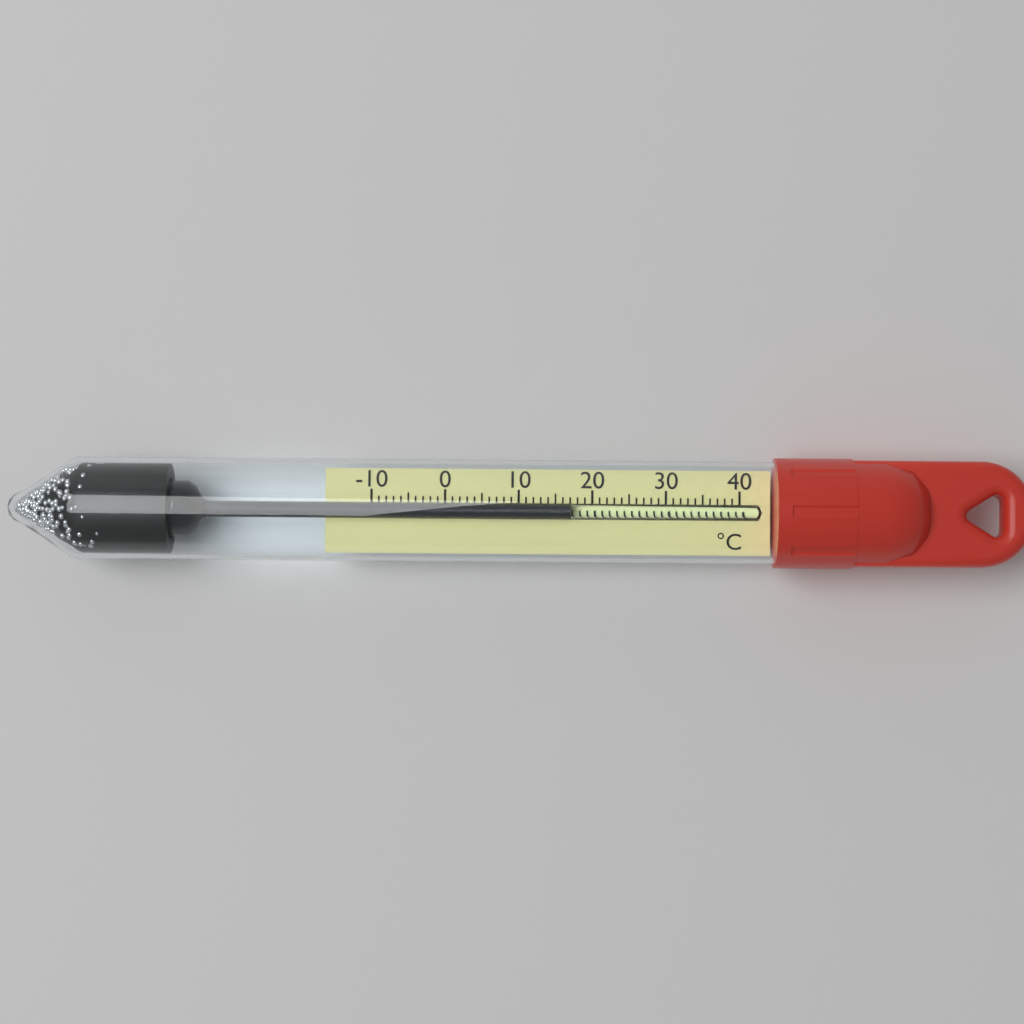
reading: 17 °C
